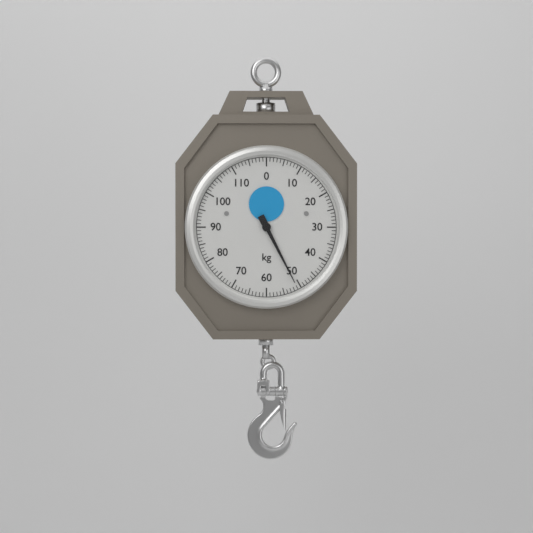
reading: 51 kg
